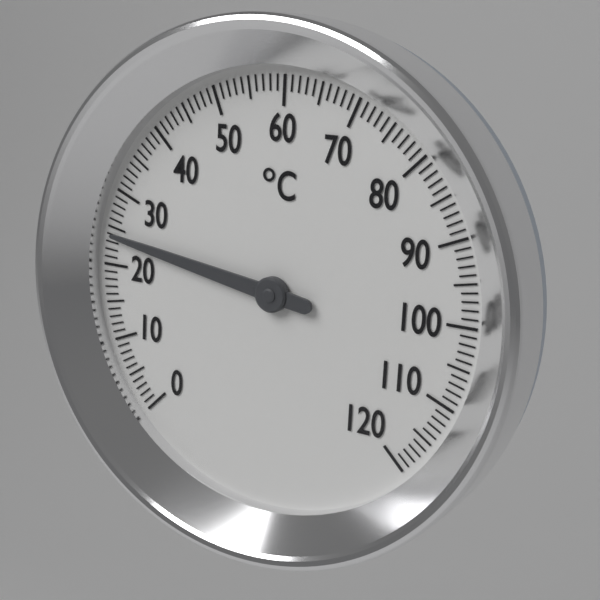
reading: 24 °C
